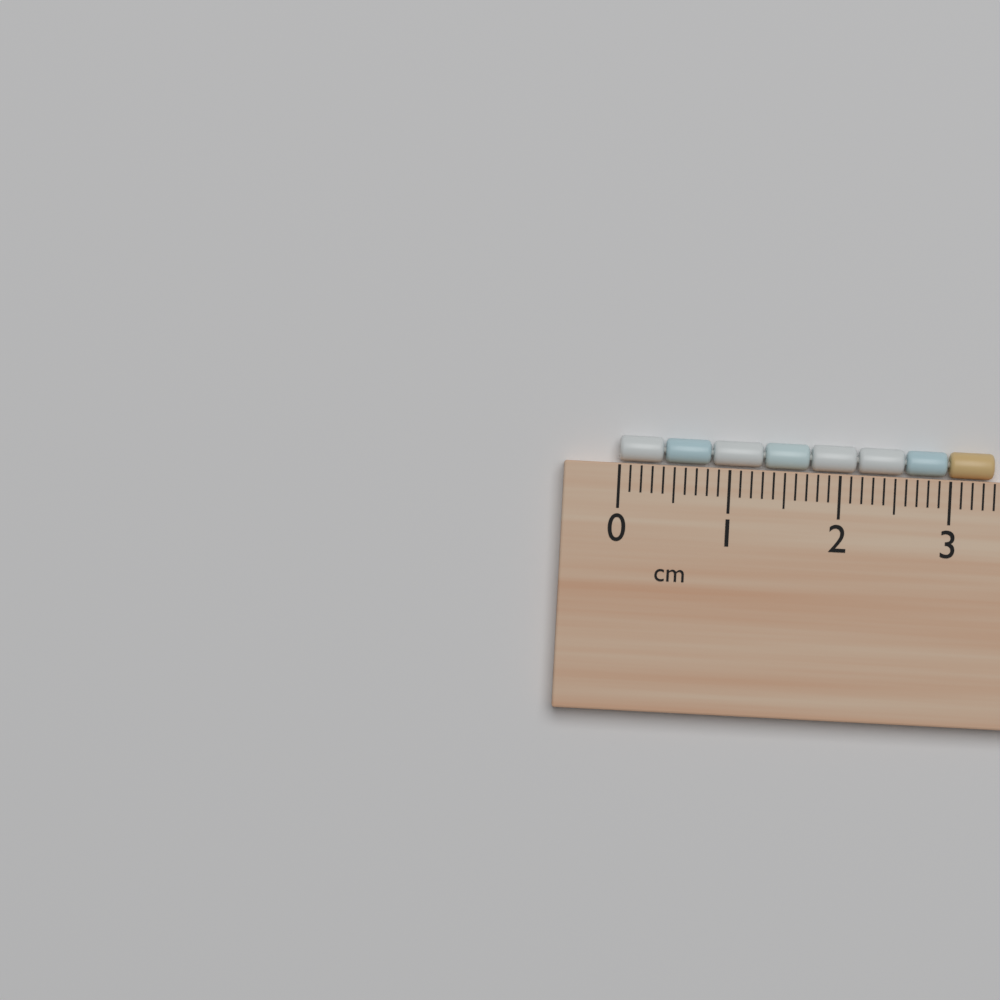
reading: 3.4 cm
